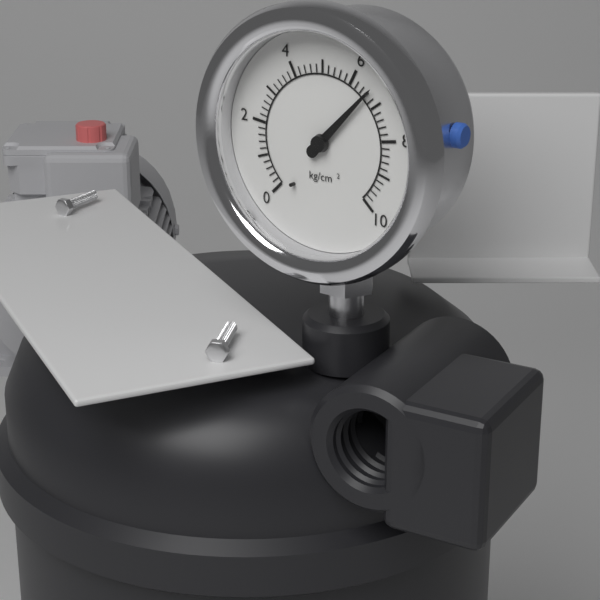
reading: 6.6 kg/cm²
